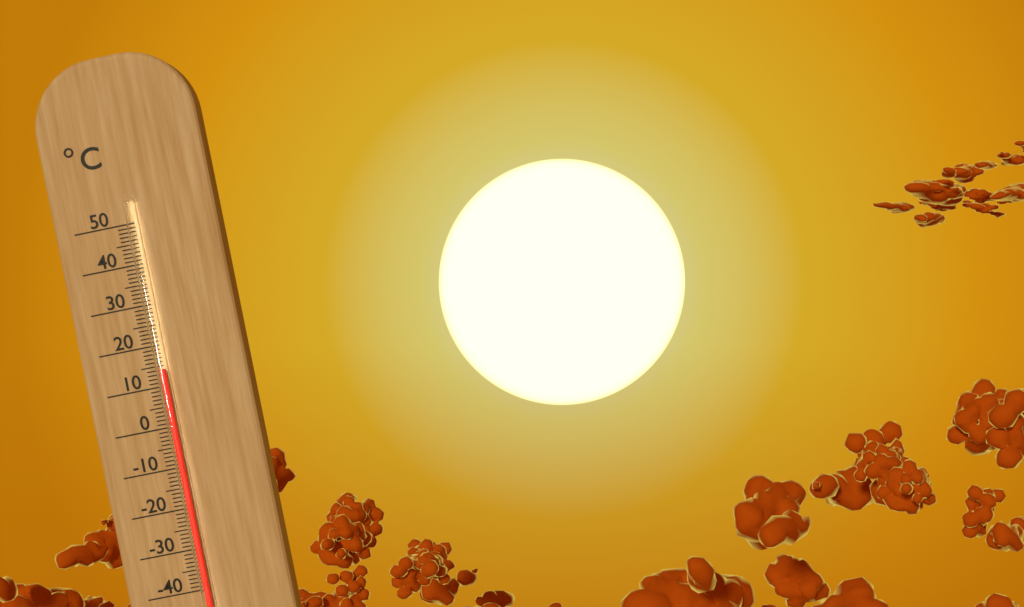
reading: 14 °C
